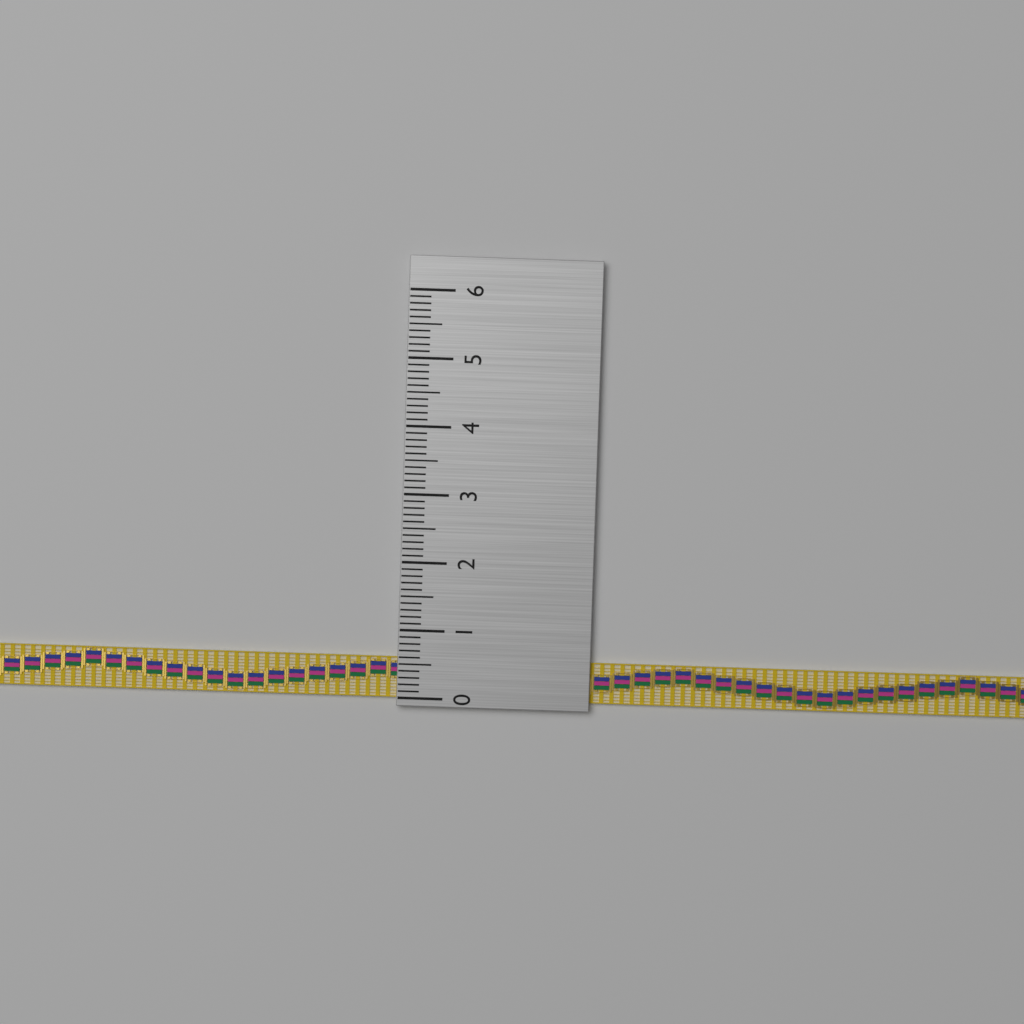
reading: 0.6 (no unit)
